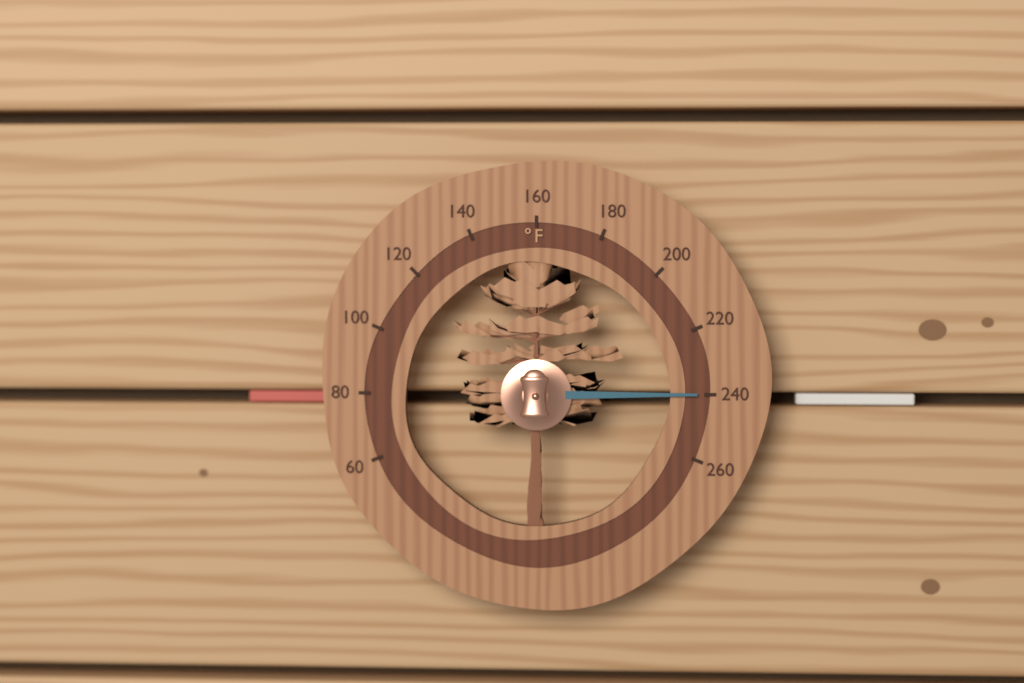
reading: 240 °F
